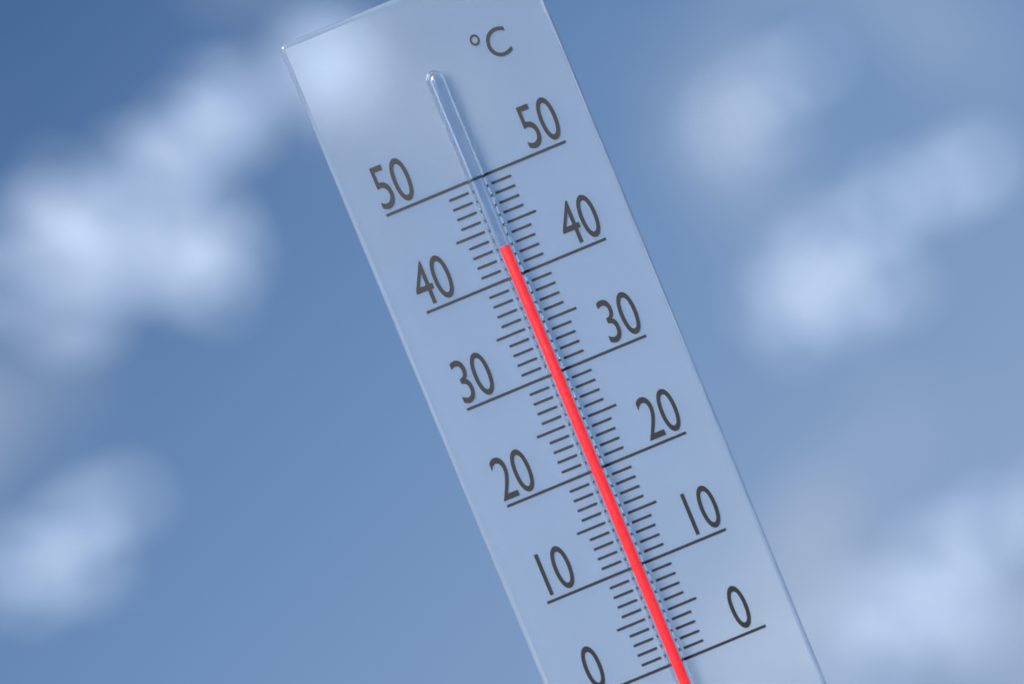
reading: 43 °C
